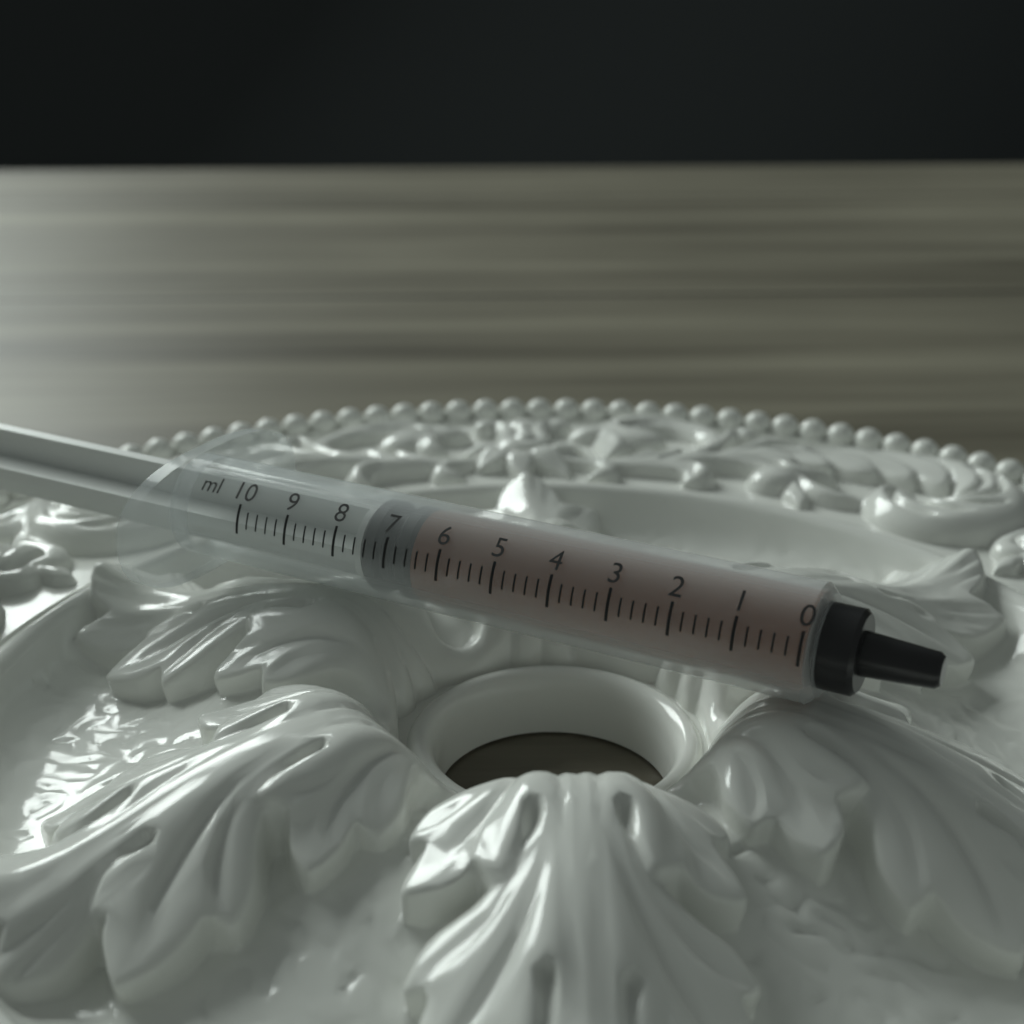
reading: 6.6 ml
